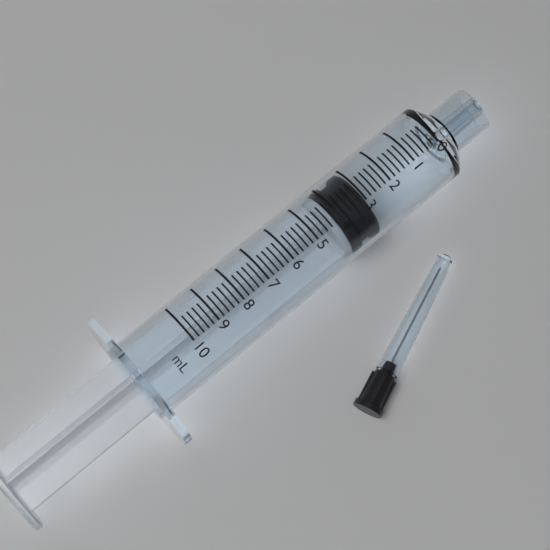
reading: 3.0 ml
